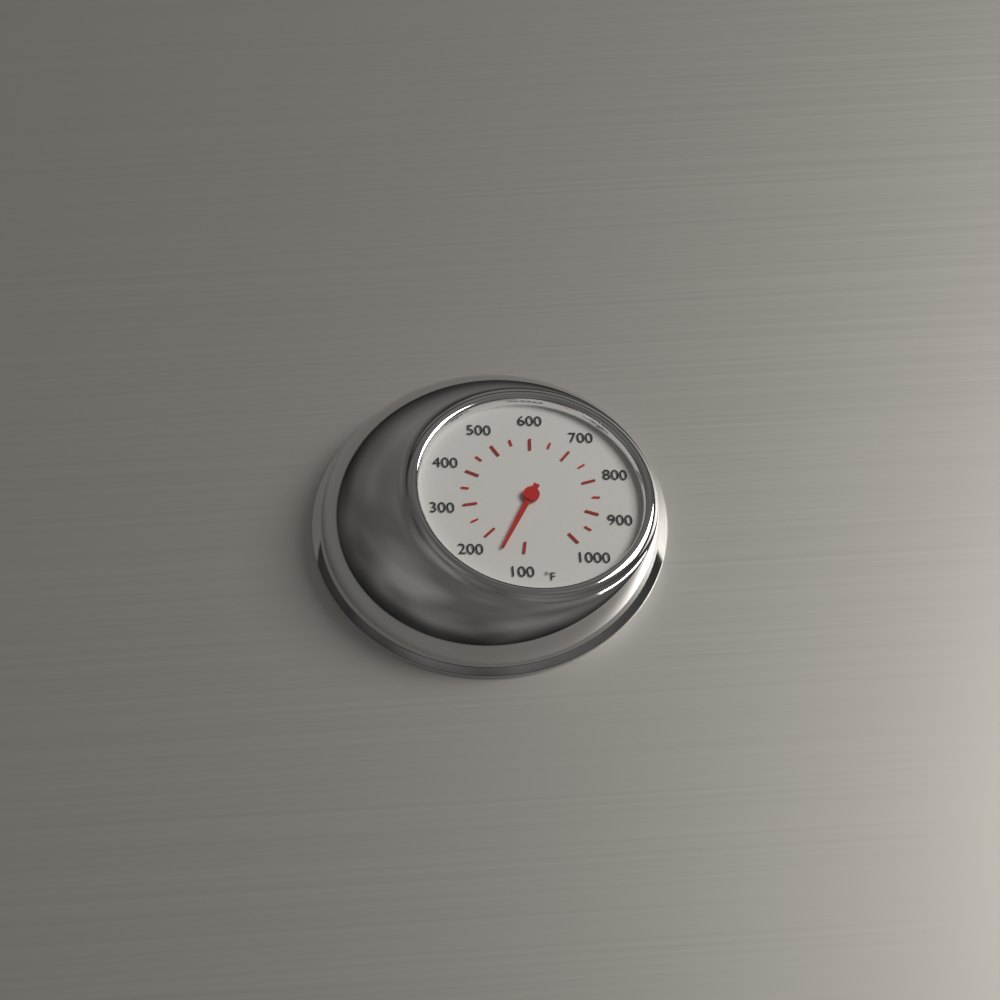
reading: 150 °F
